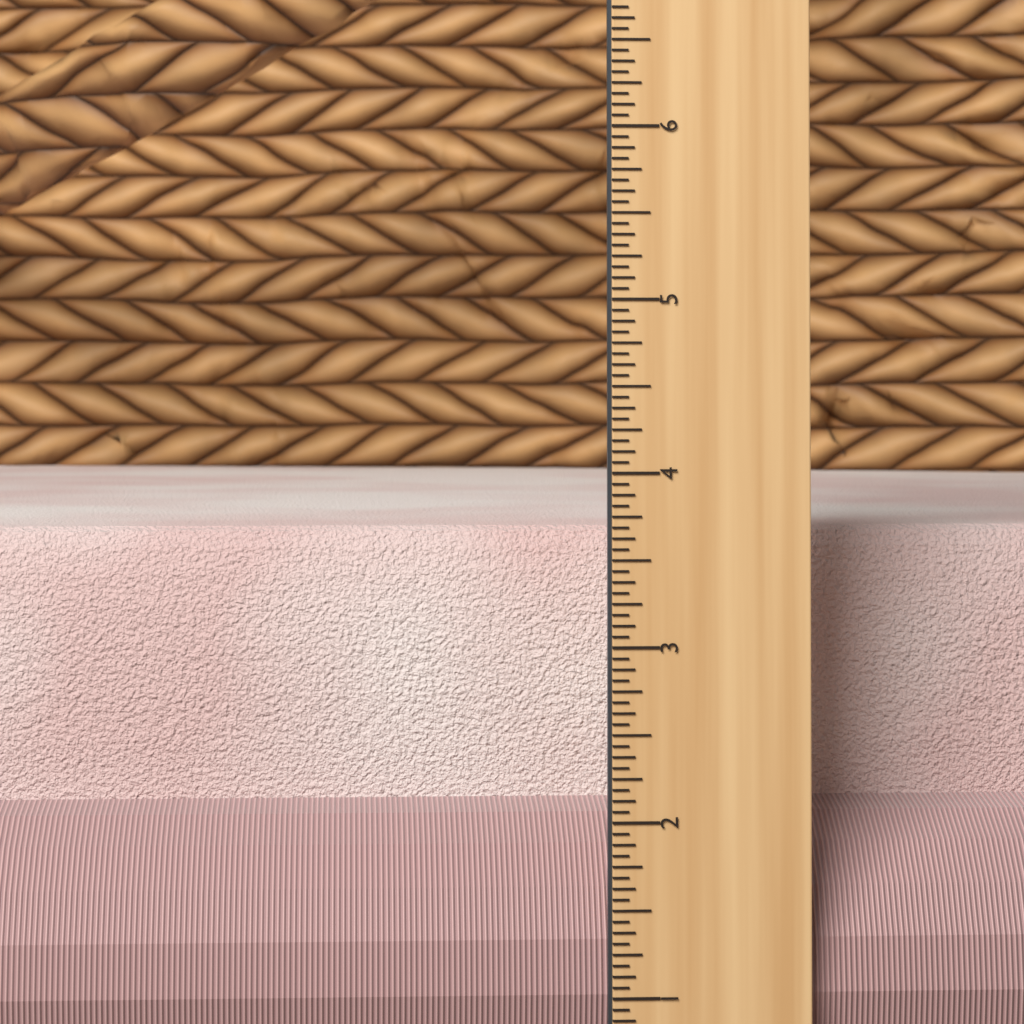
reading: 3.6250 in
